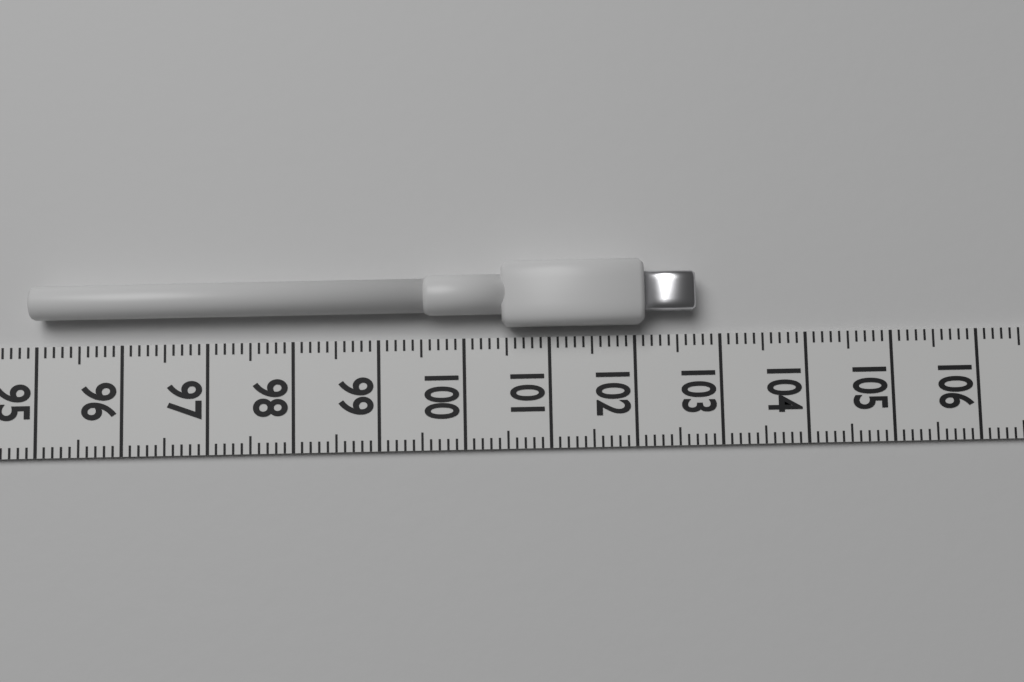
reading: 102.7 (no unit)
